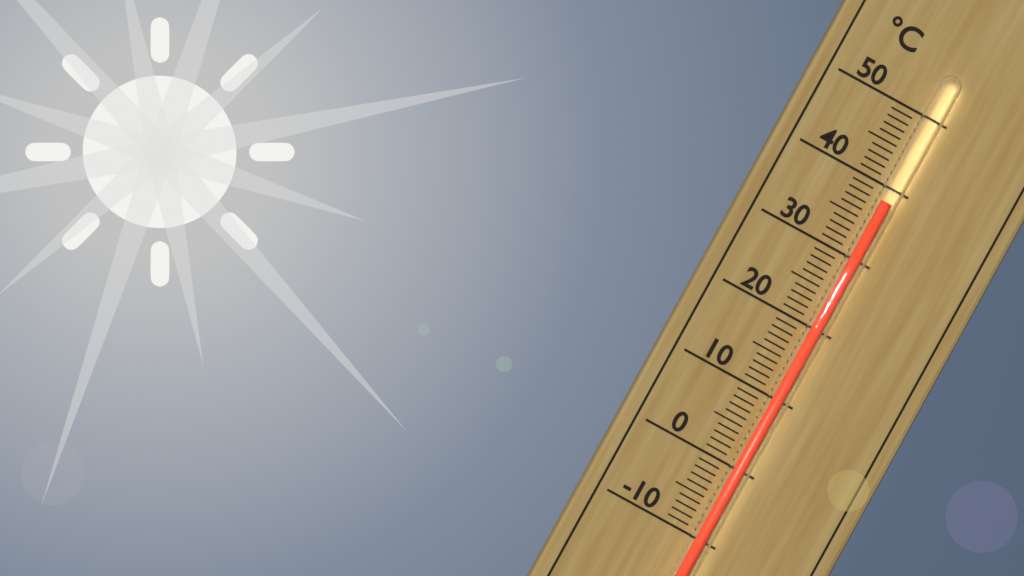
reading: 38 °C
